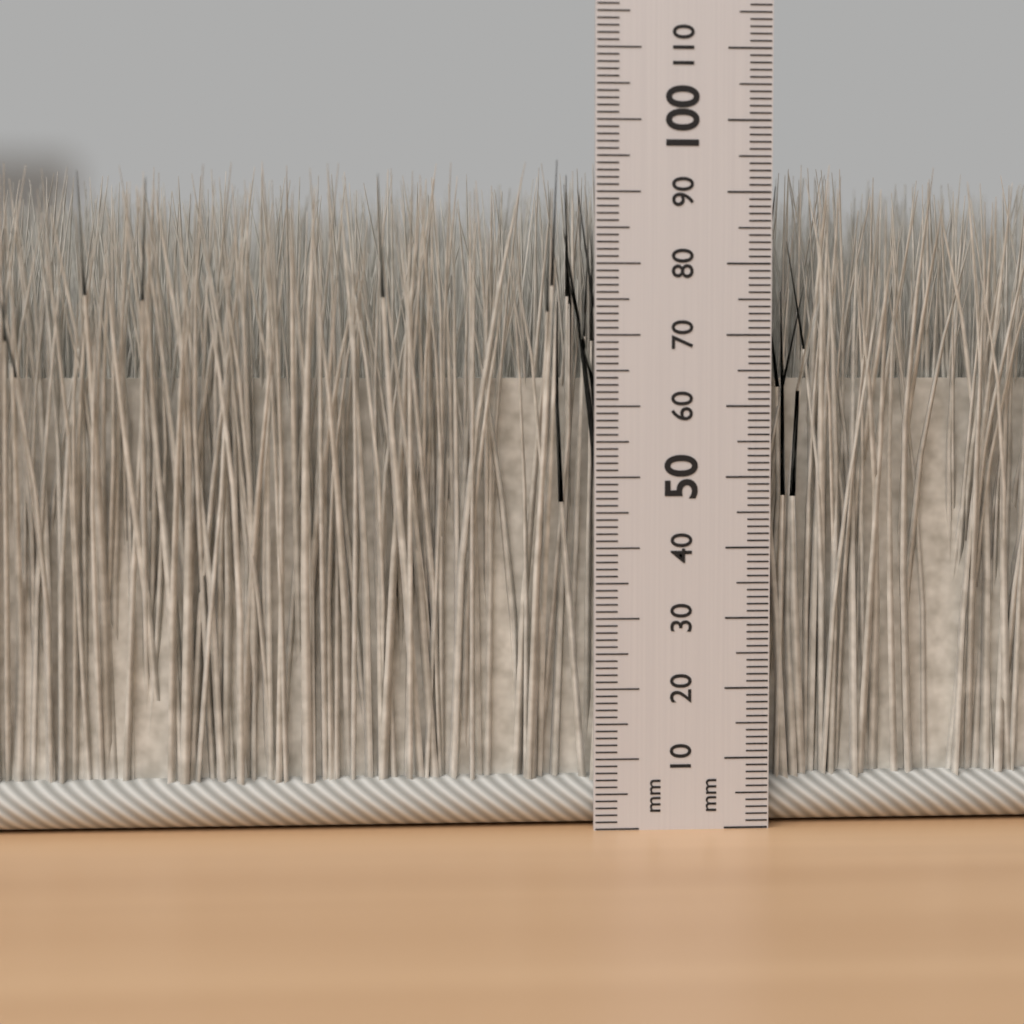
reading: 94 mm
